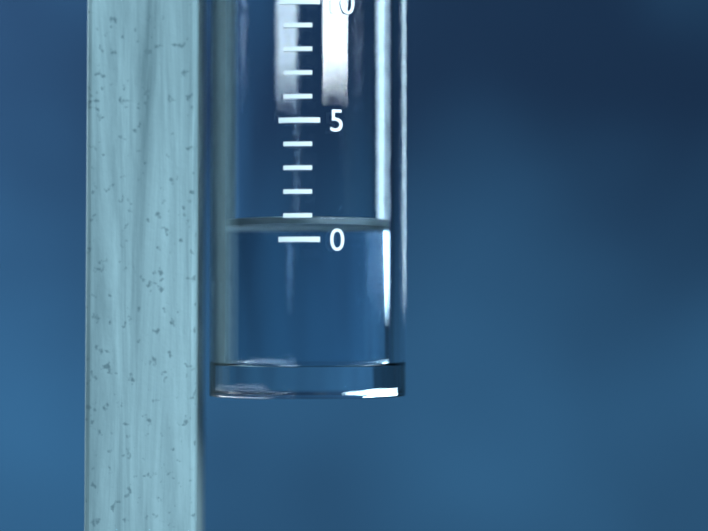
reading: 1 mm
